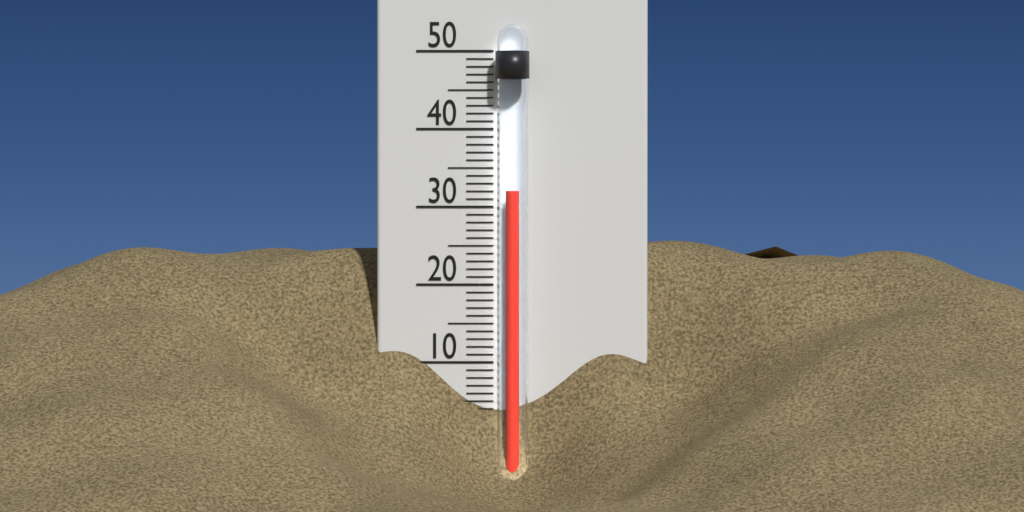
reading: 32 °C
